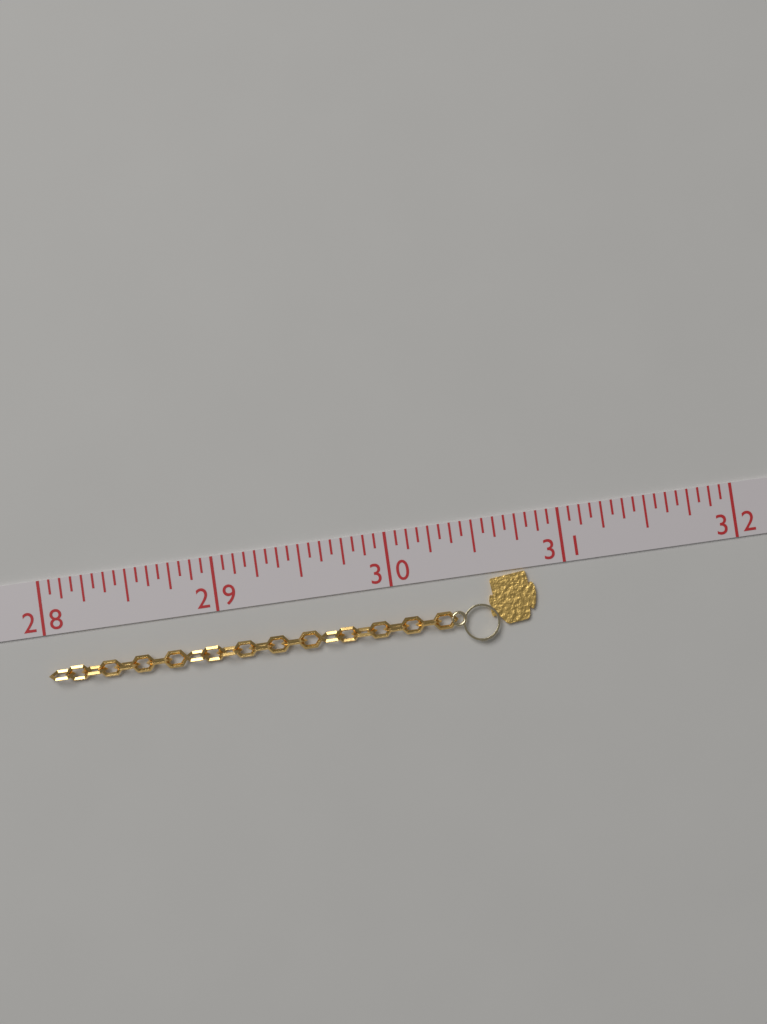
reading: 30.8125 (no unit)
